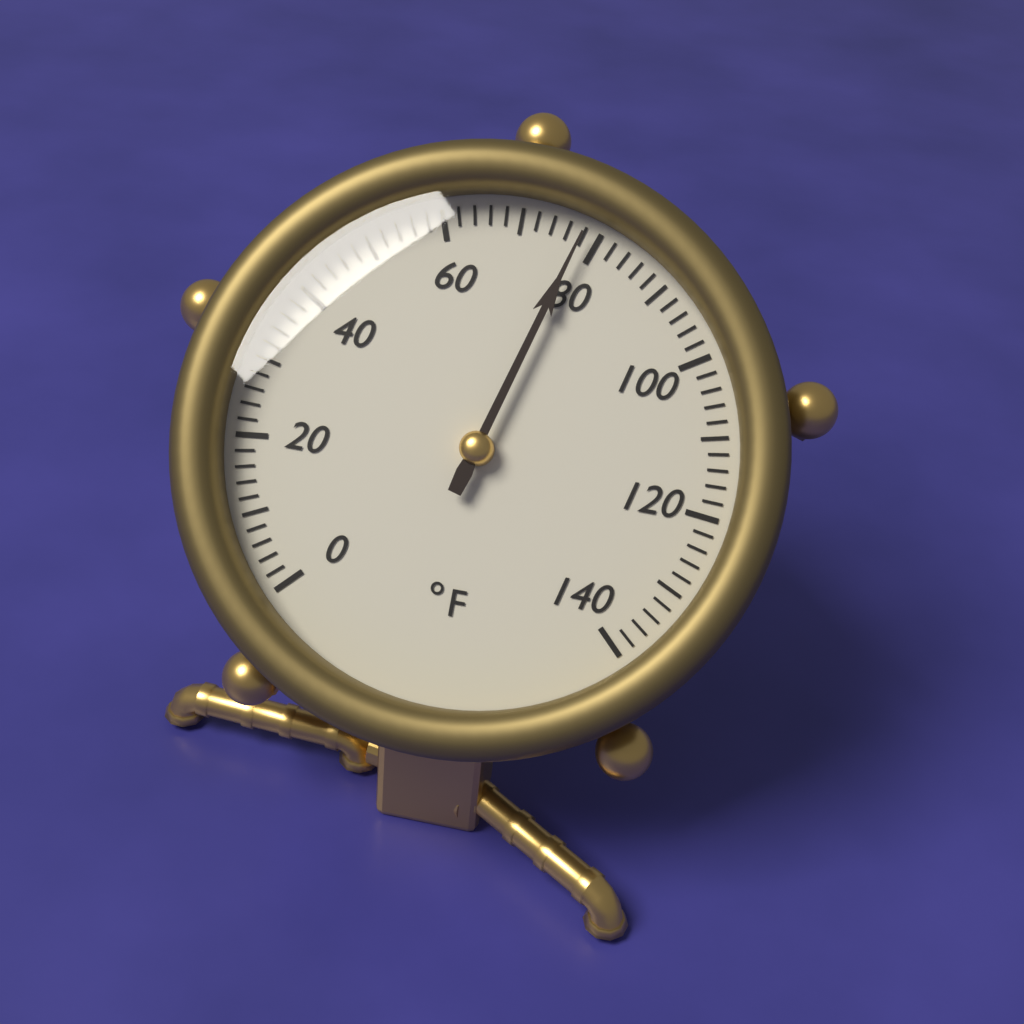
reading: 78 °F
